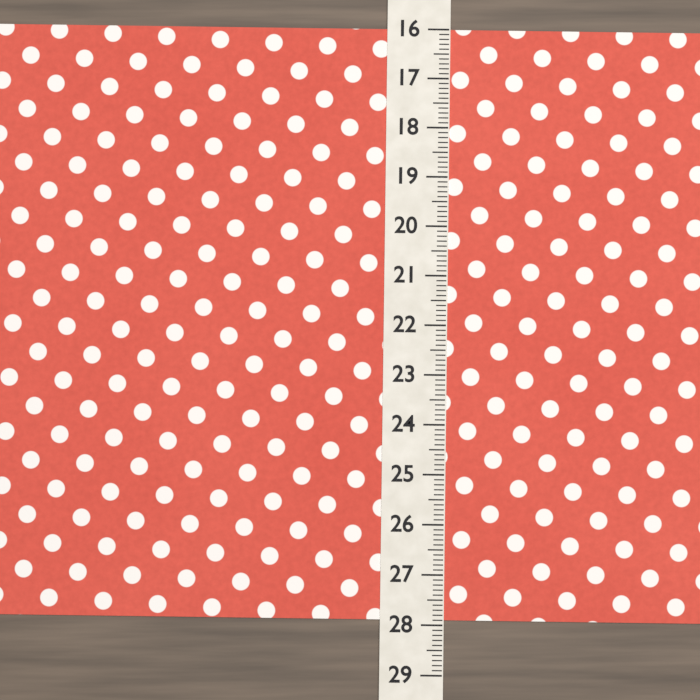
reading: 27.9 (no unit)
